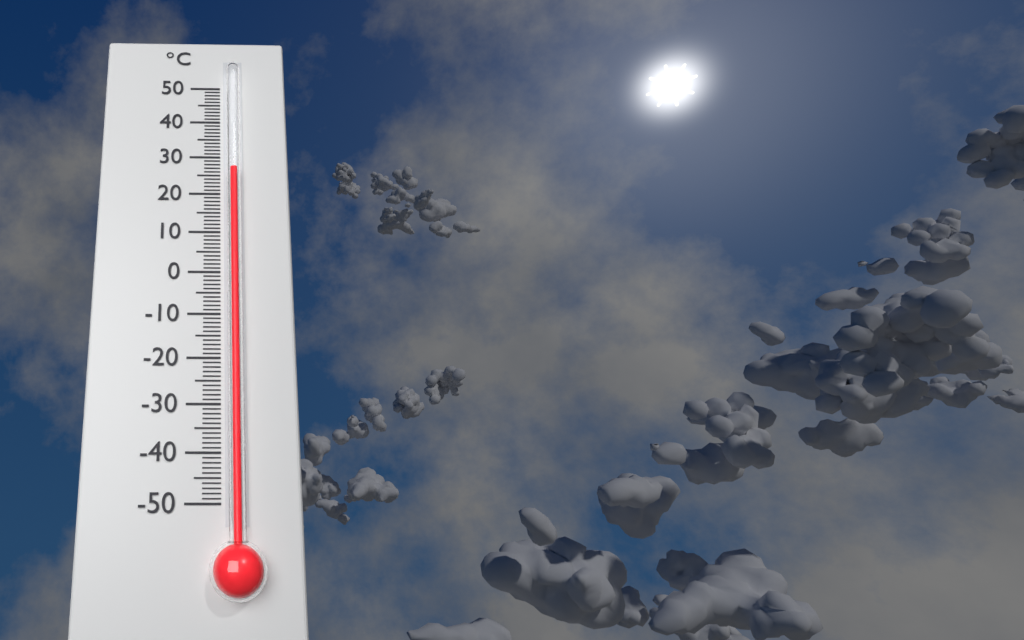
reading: 26 °C
